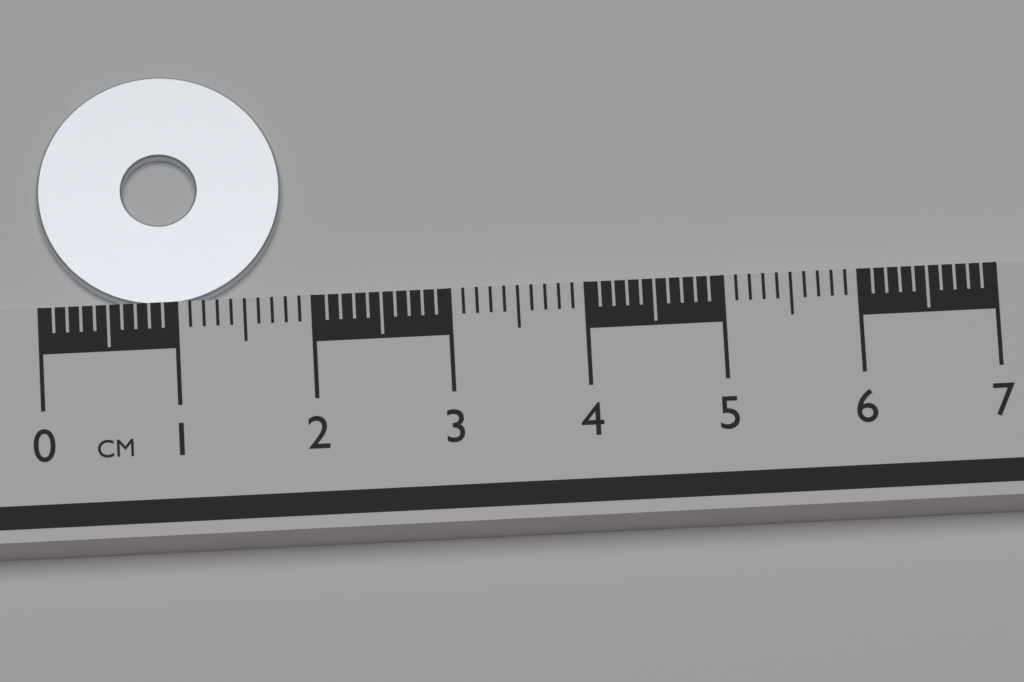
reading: 1.8 cm
